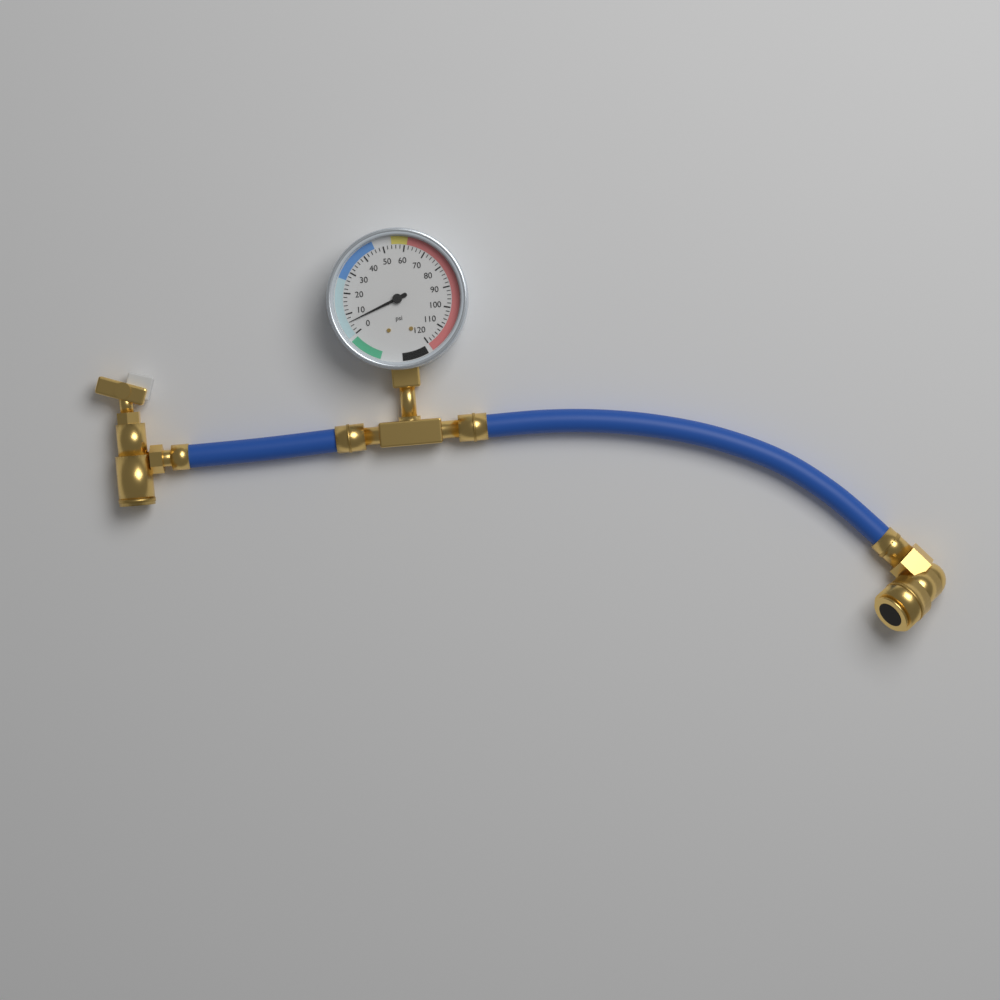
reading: 6 psi
